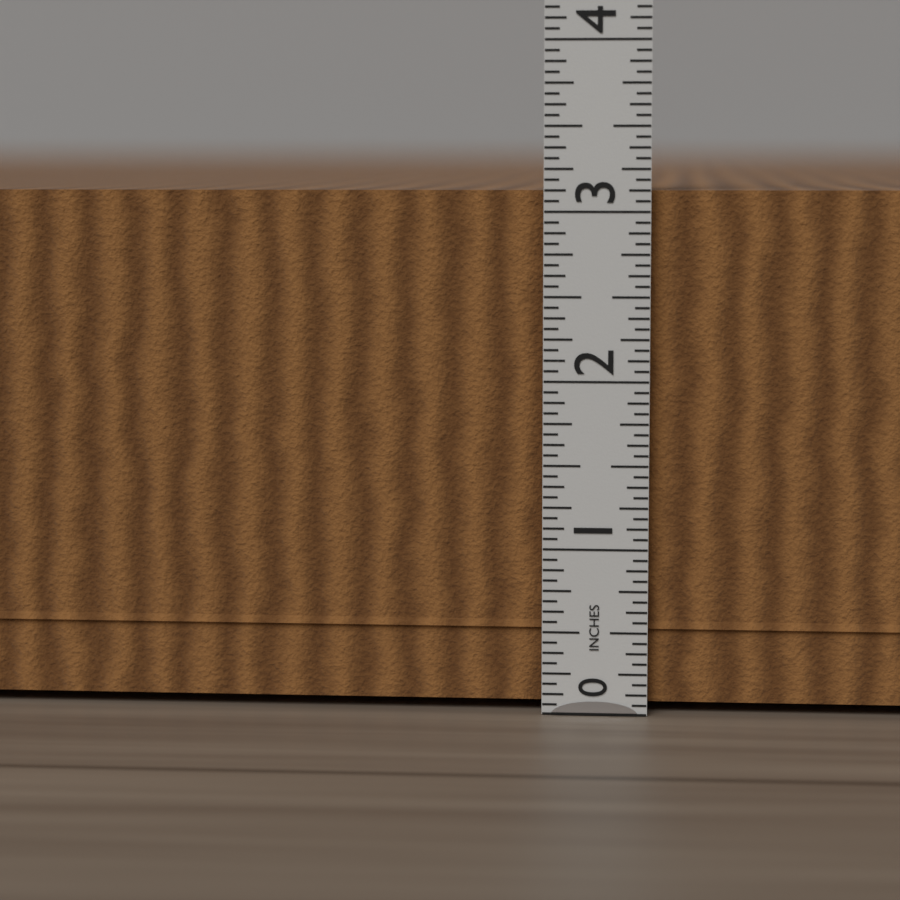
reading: 3.1875 in
